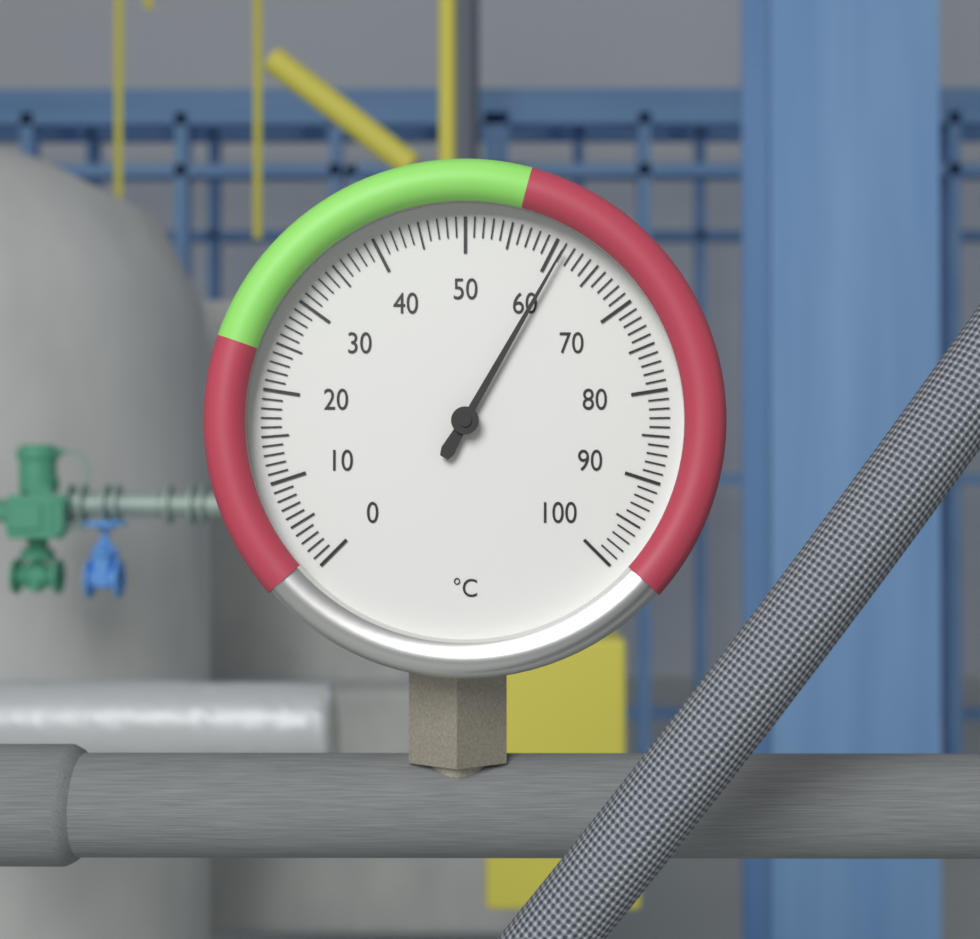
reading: 61 °C
